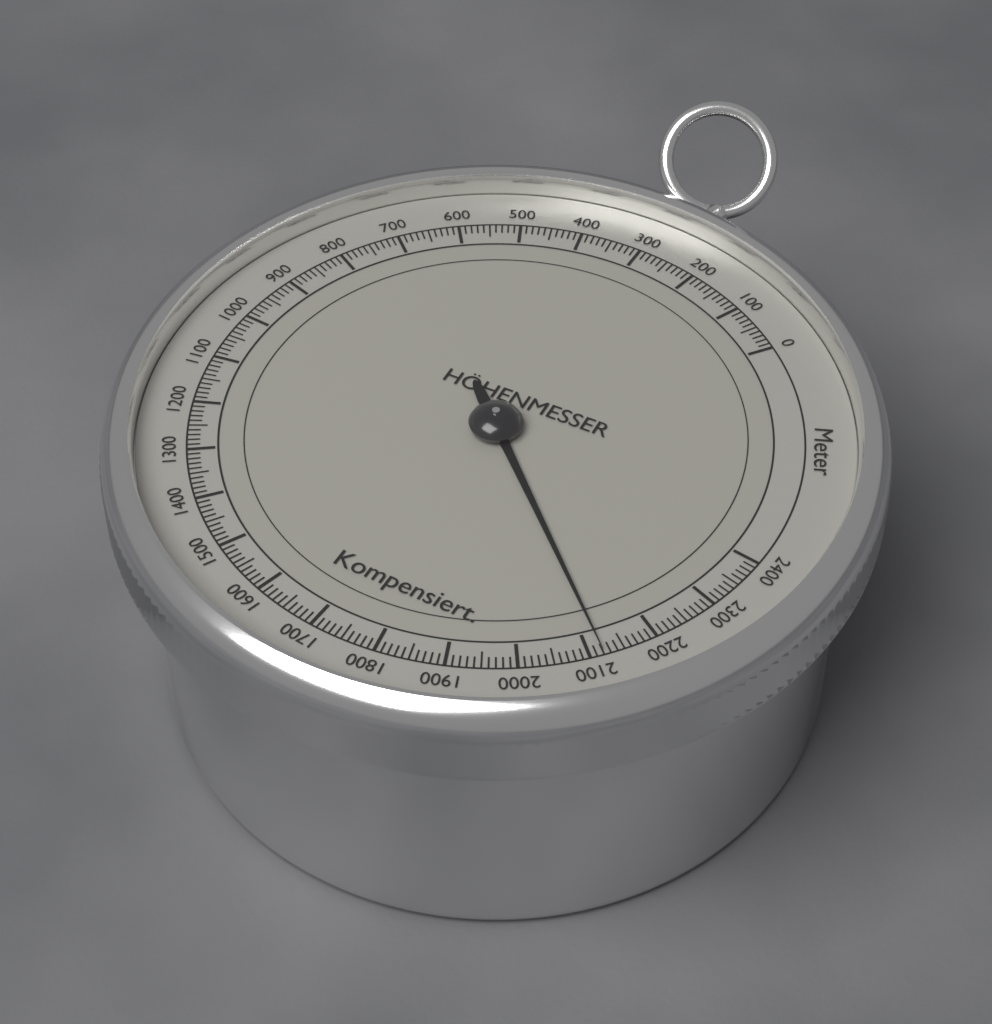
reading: 2120 m
